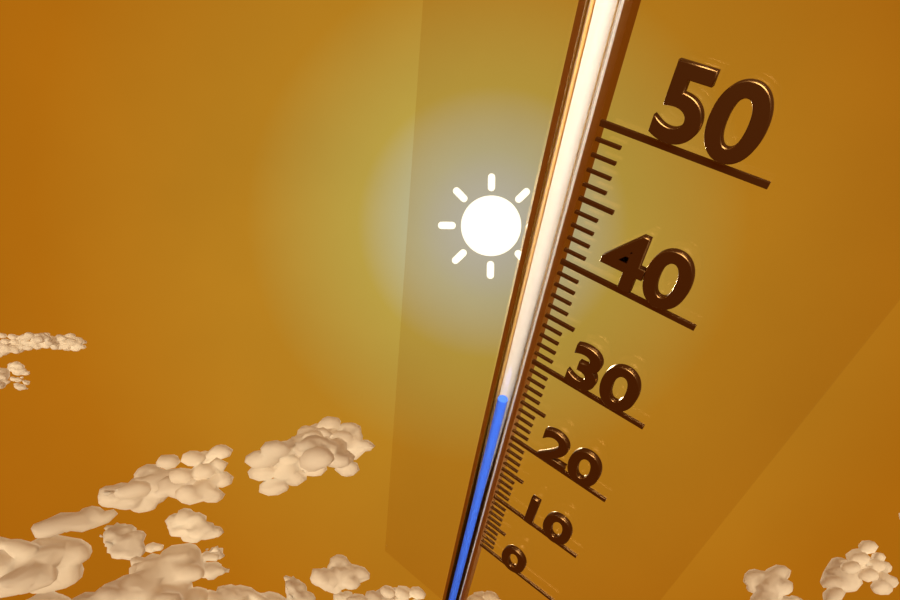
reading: 24 (no unit)
